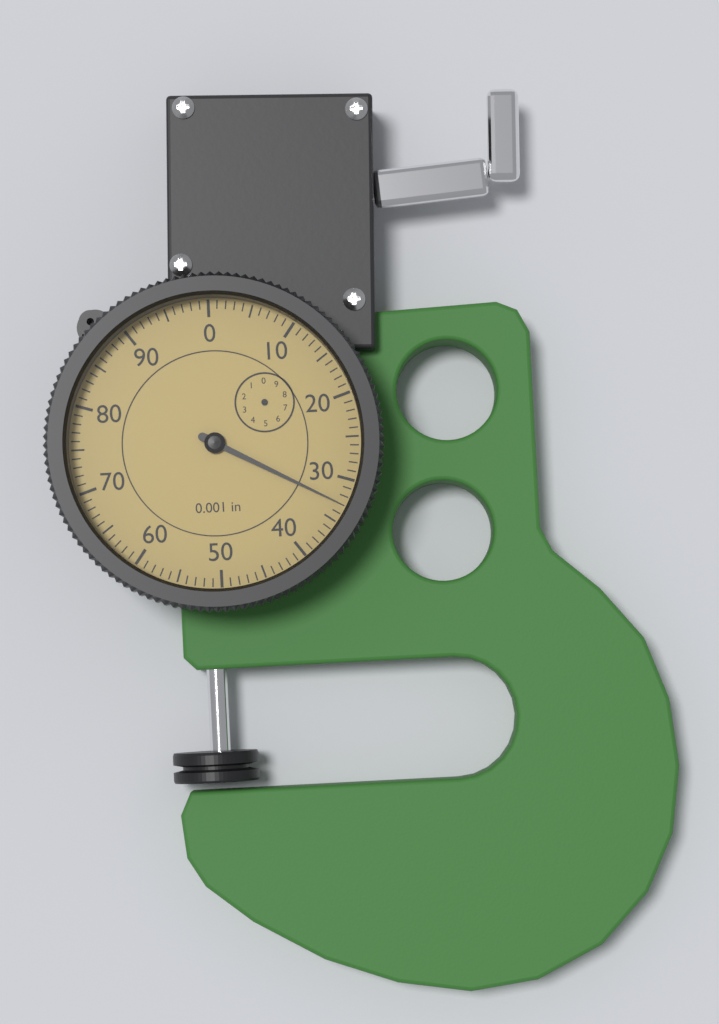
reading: 33 0.001 in
